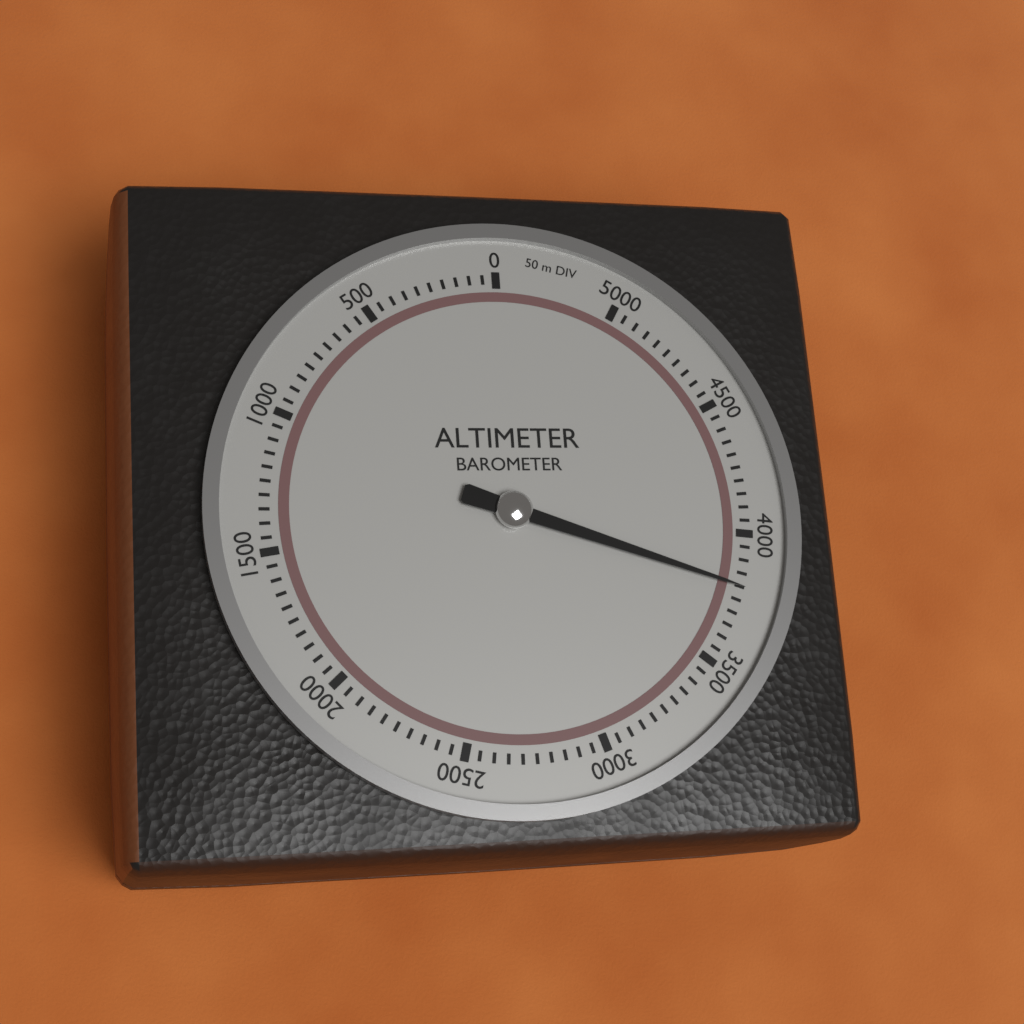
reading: 3800 m
